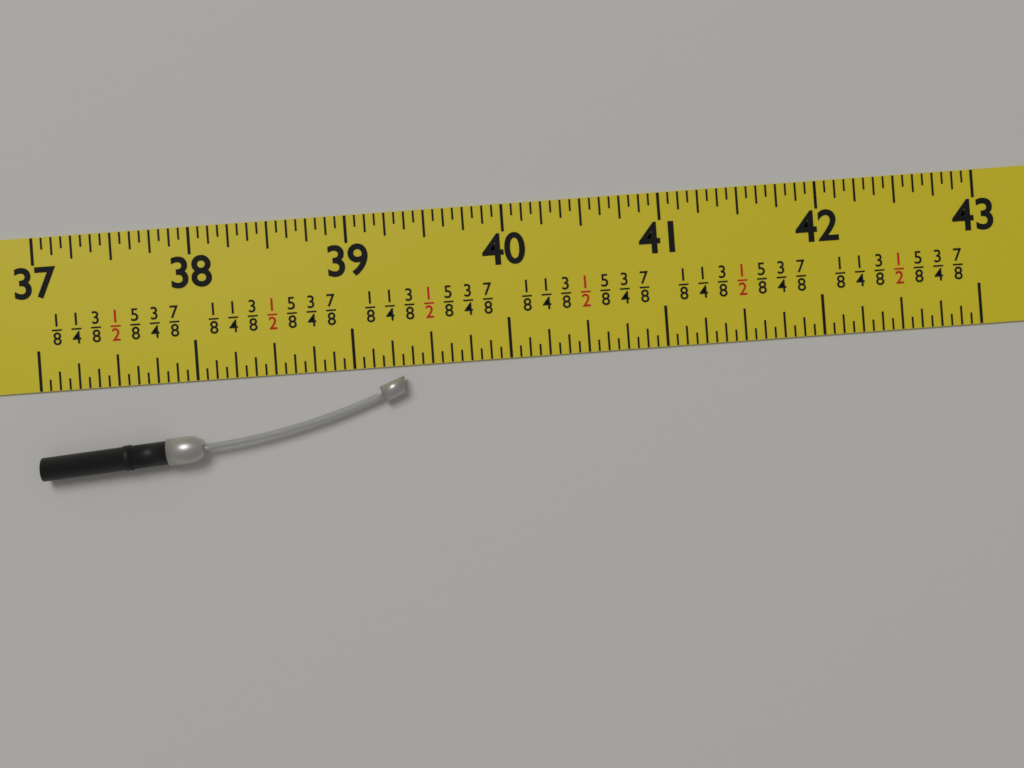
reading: 39.3125 in
